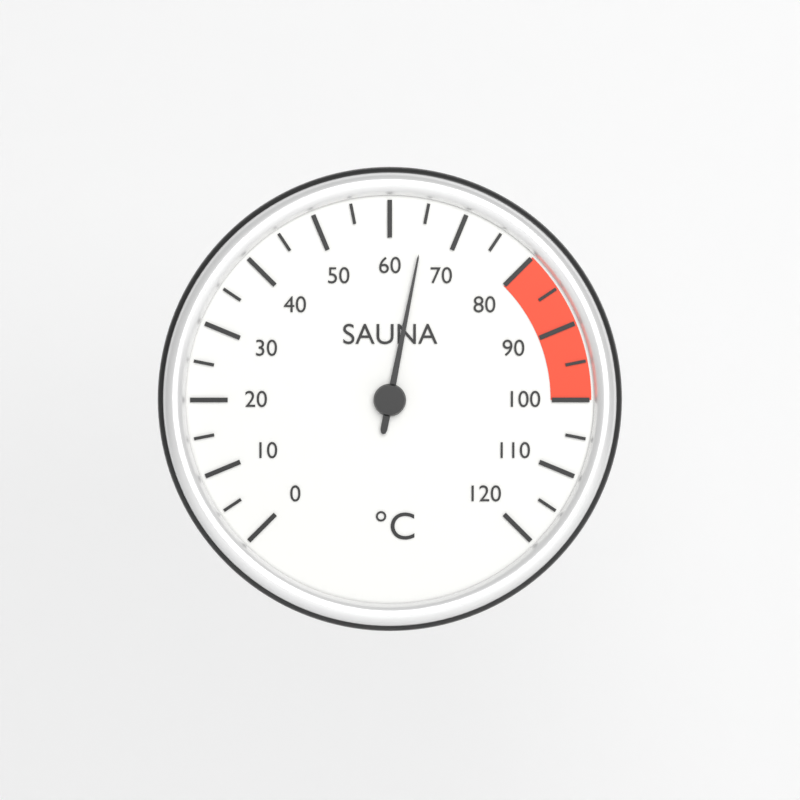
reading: 65 °C
